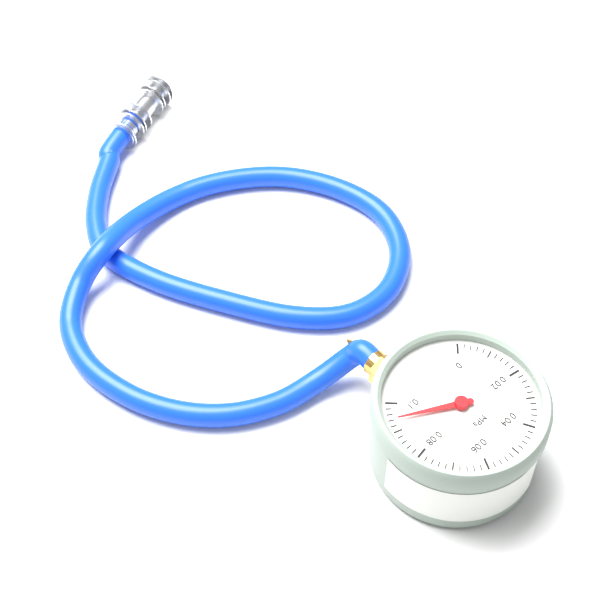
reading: 0.094 MPa
